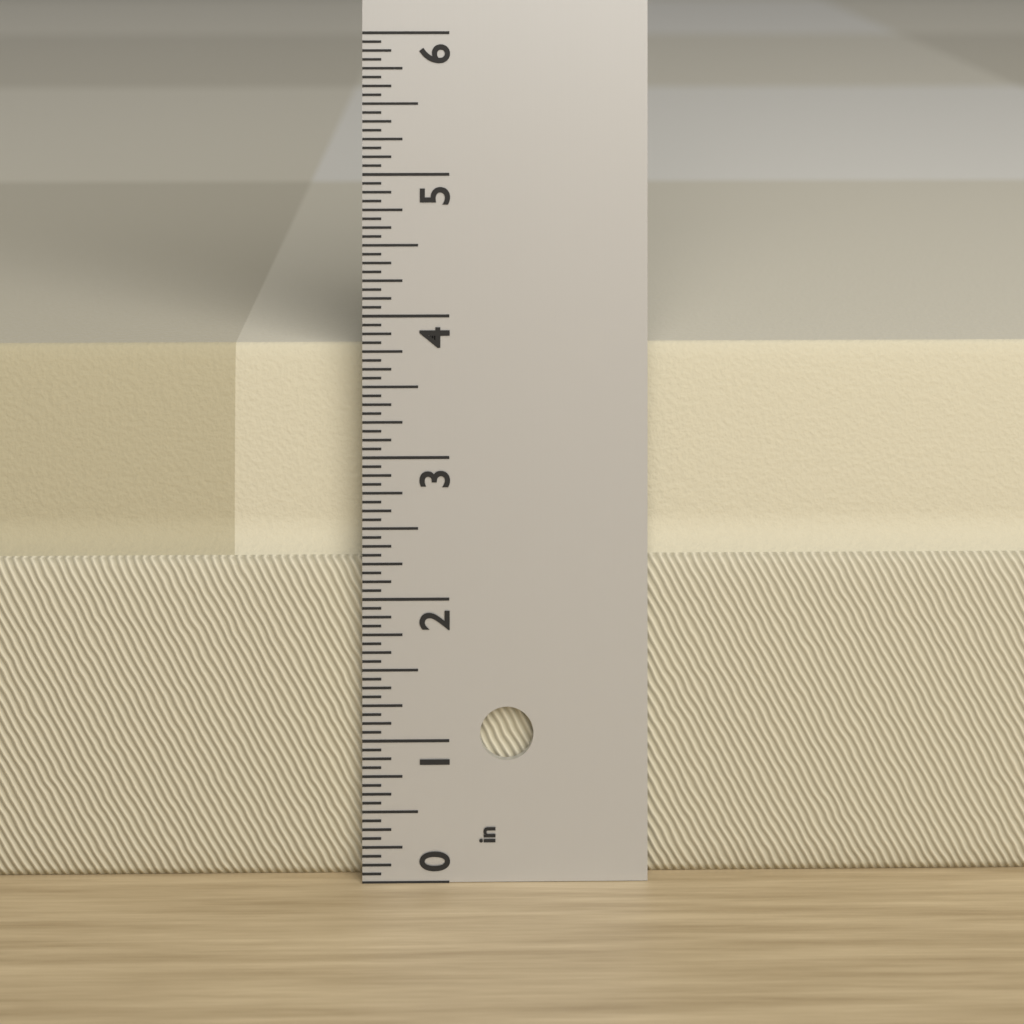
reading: 3.7500 in
